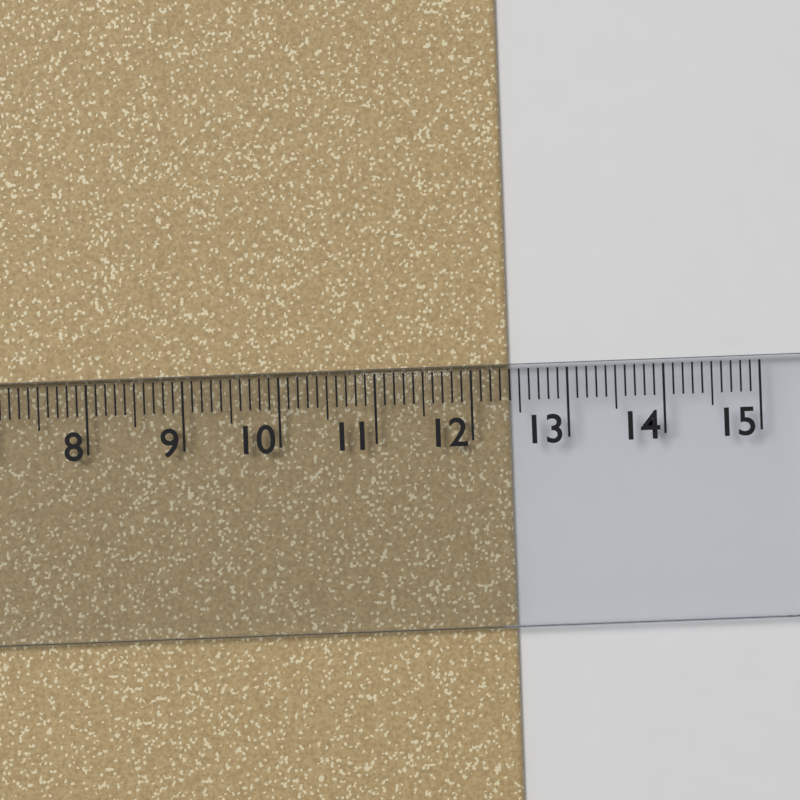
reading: 12.4 cm
